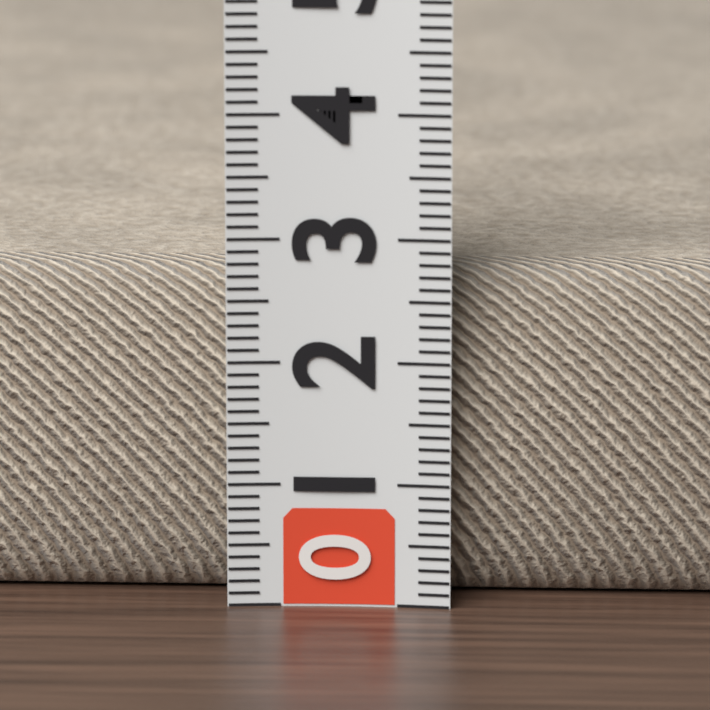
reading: 2.7 (no unit)
